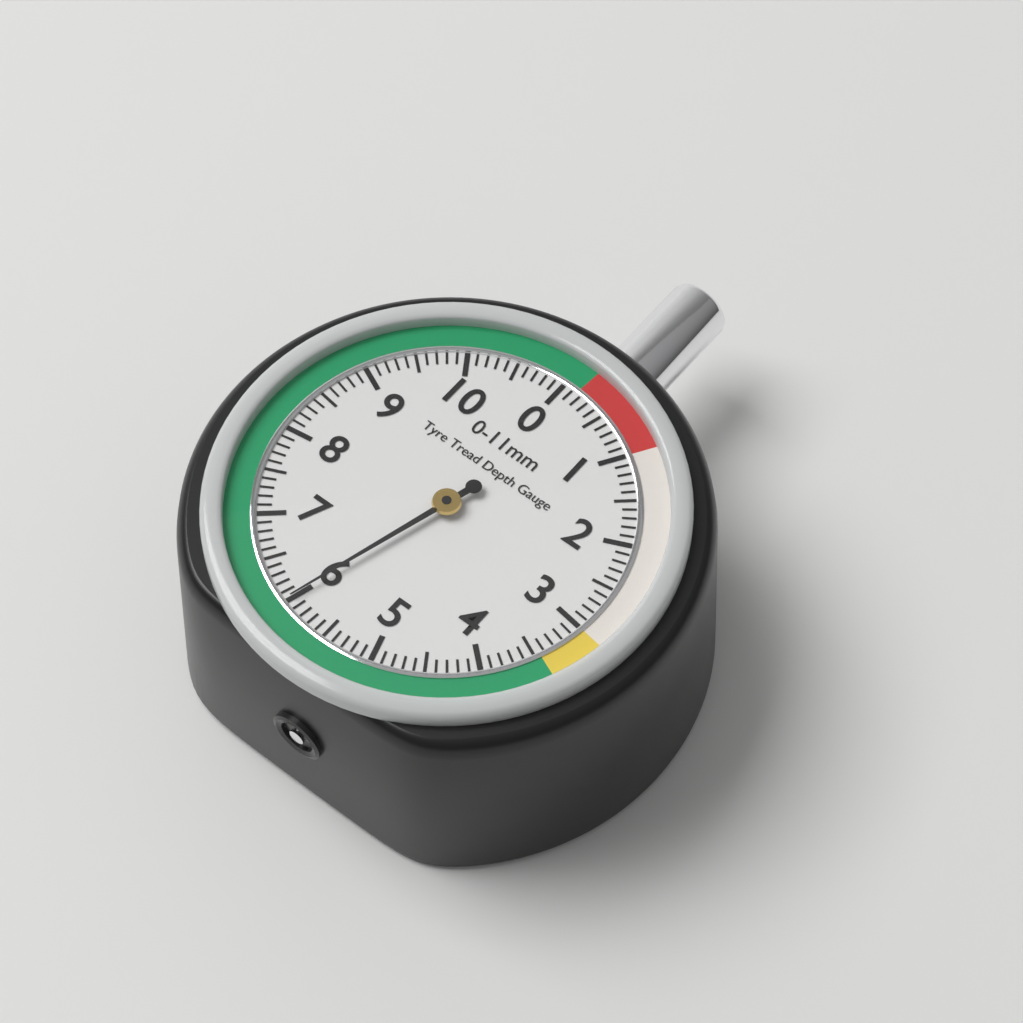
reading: 6.0 mm
